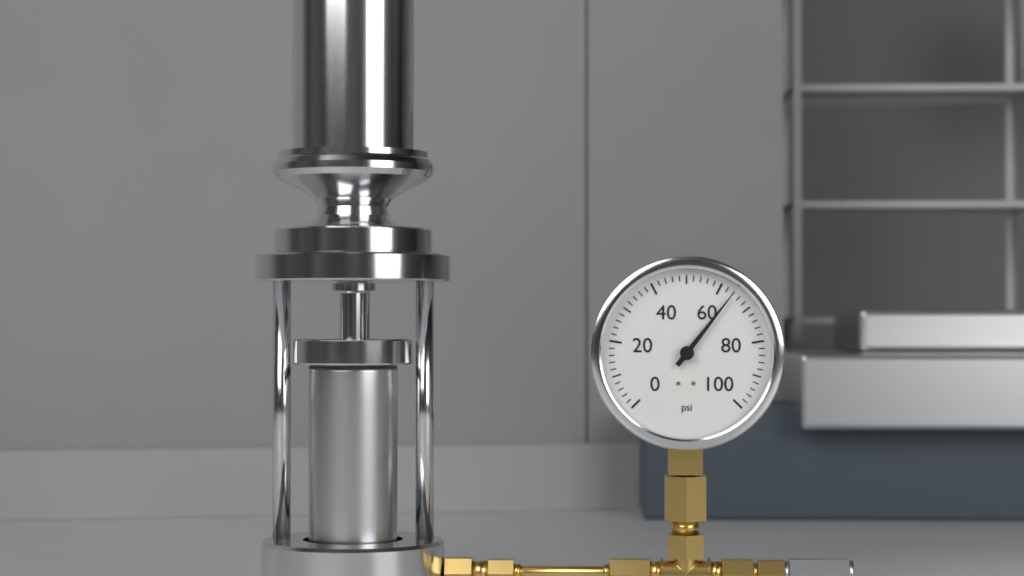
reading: 64 psi
